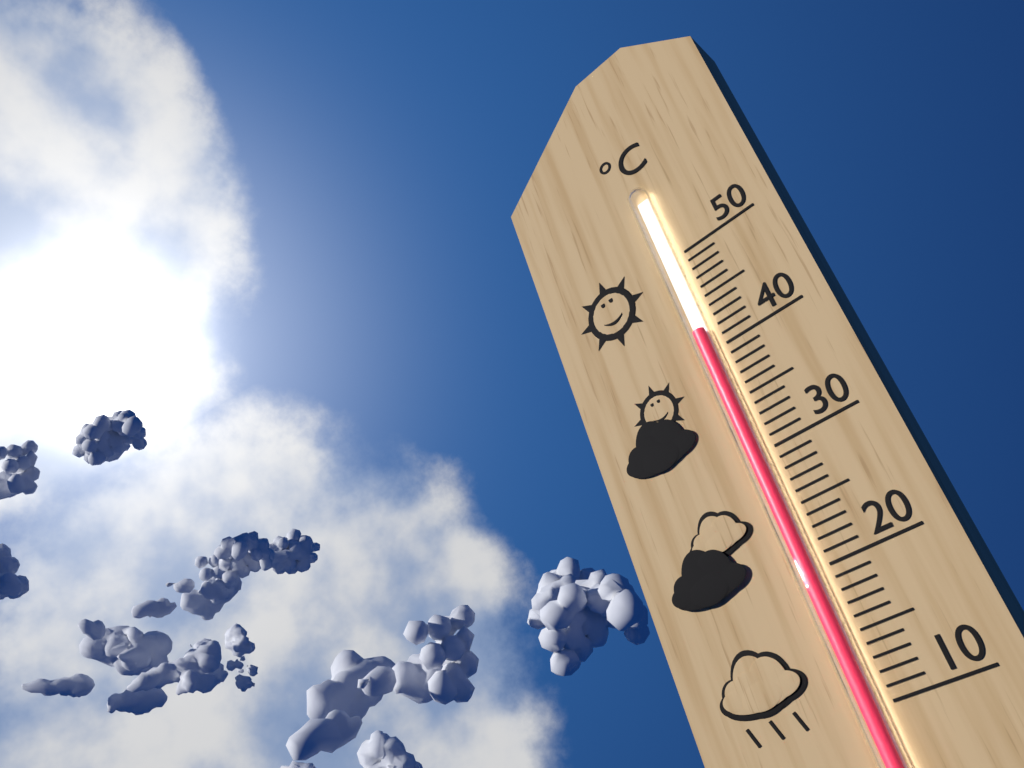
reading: 42 °C
